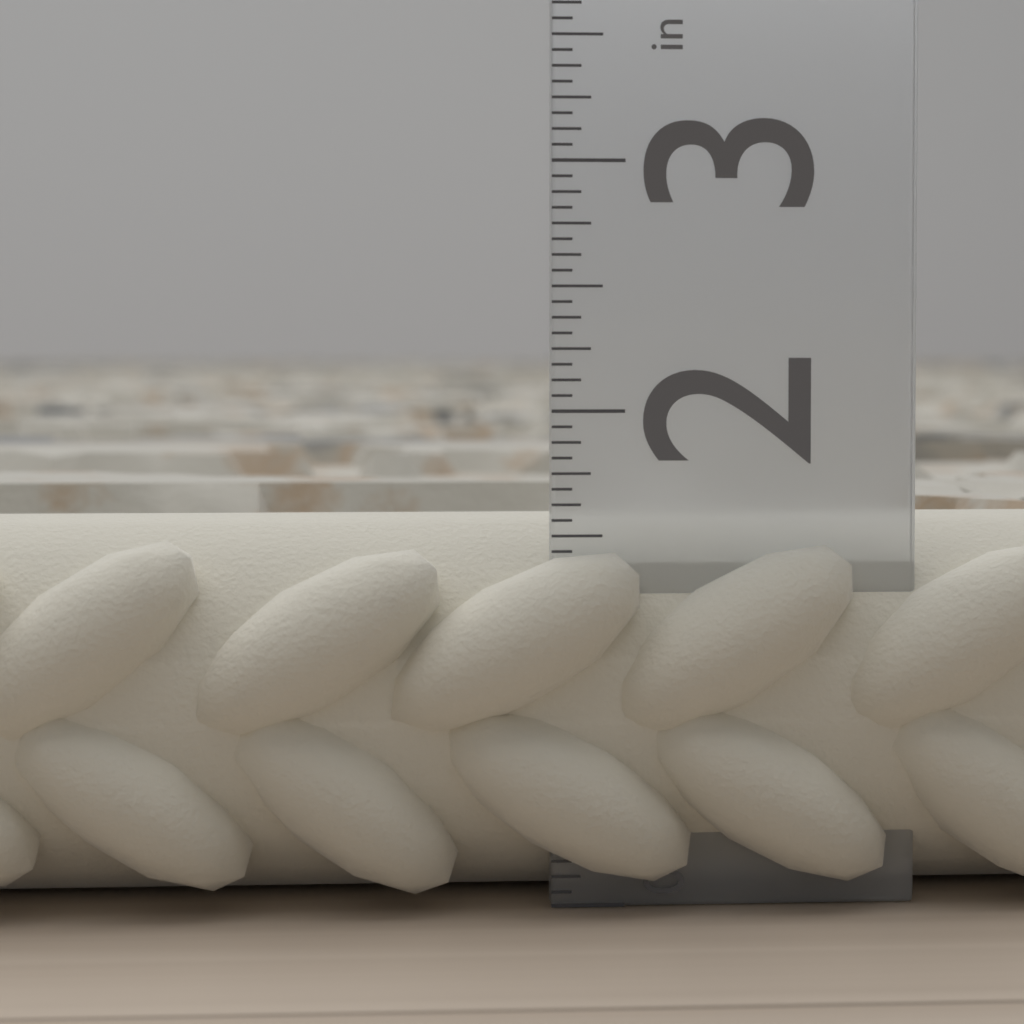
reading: 1.5625 in
